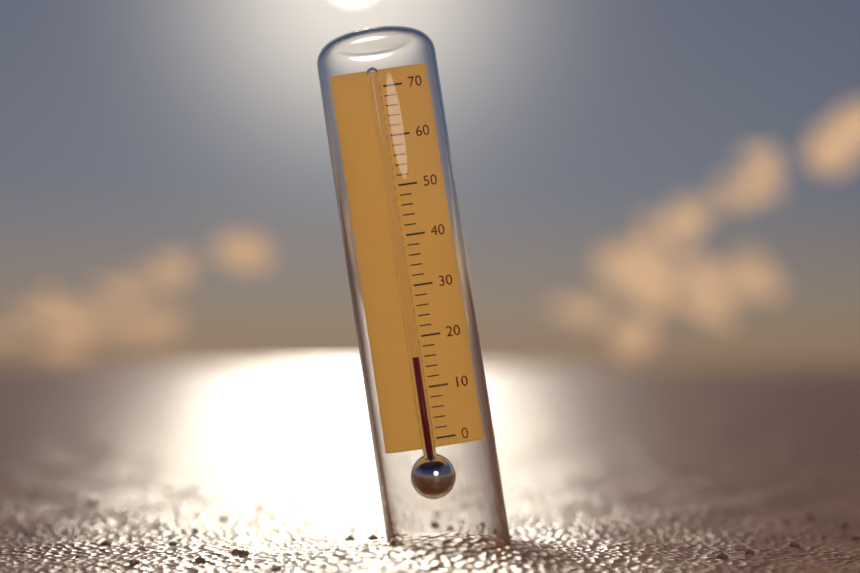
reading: 16 (no unit)
